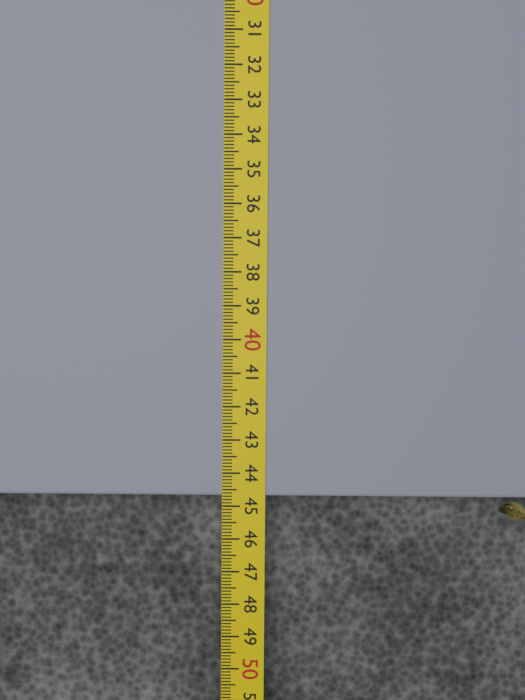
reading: 44.7 cm
